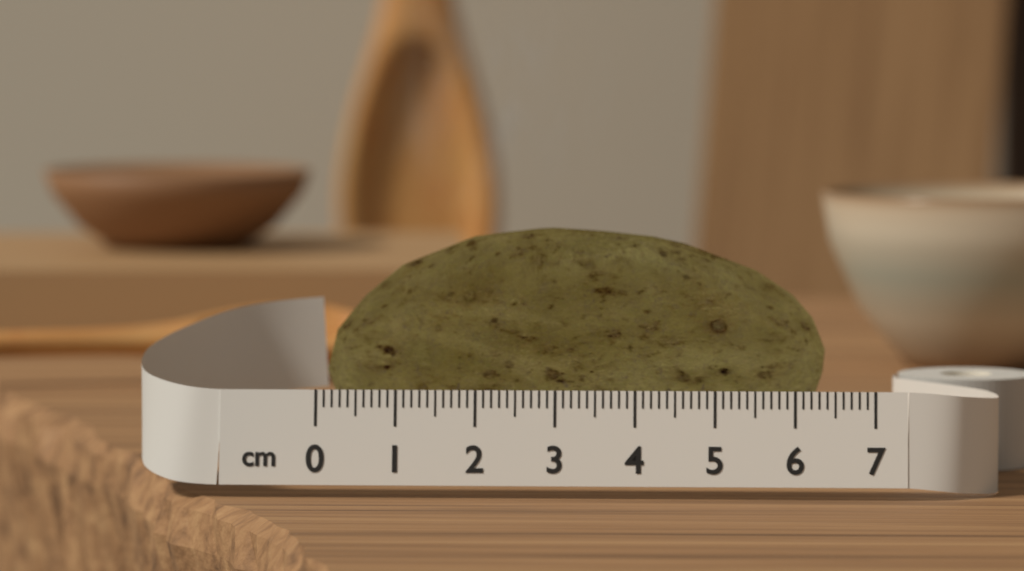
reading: 6.4 cm
